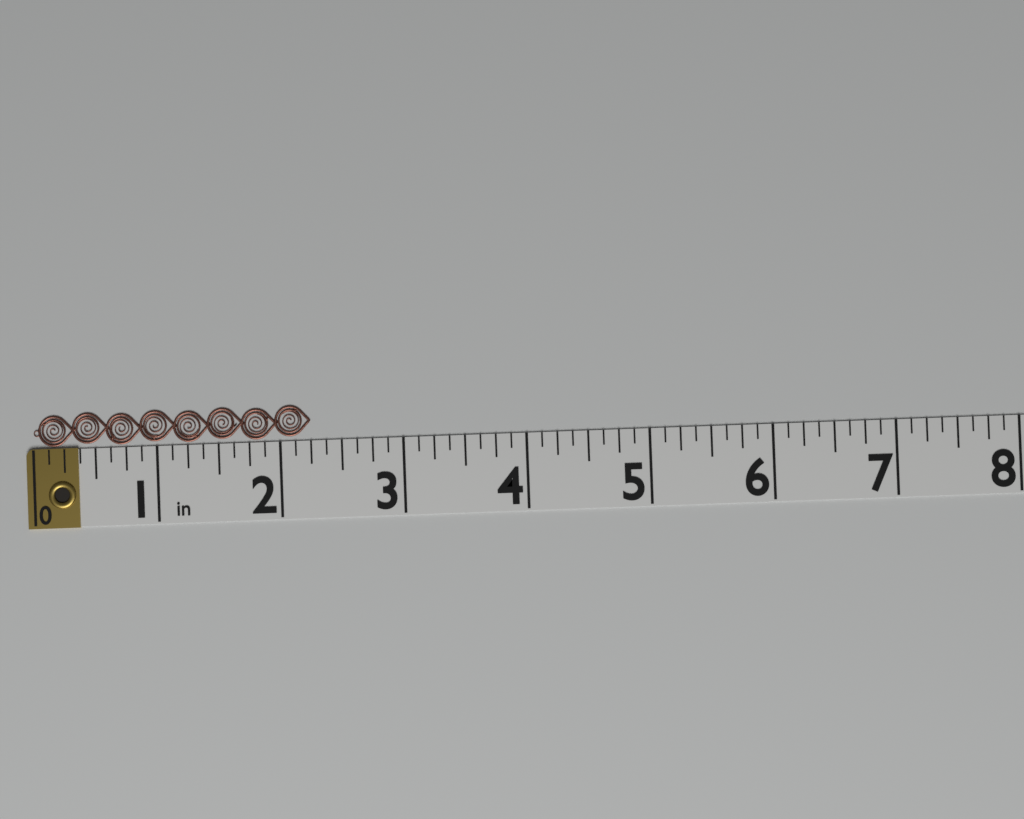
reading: 2.250 in
